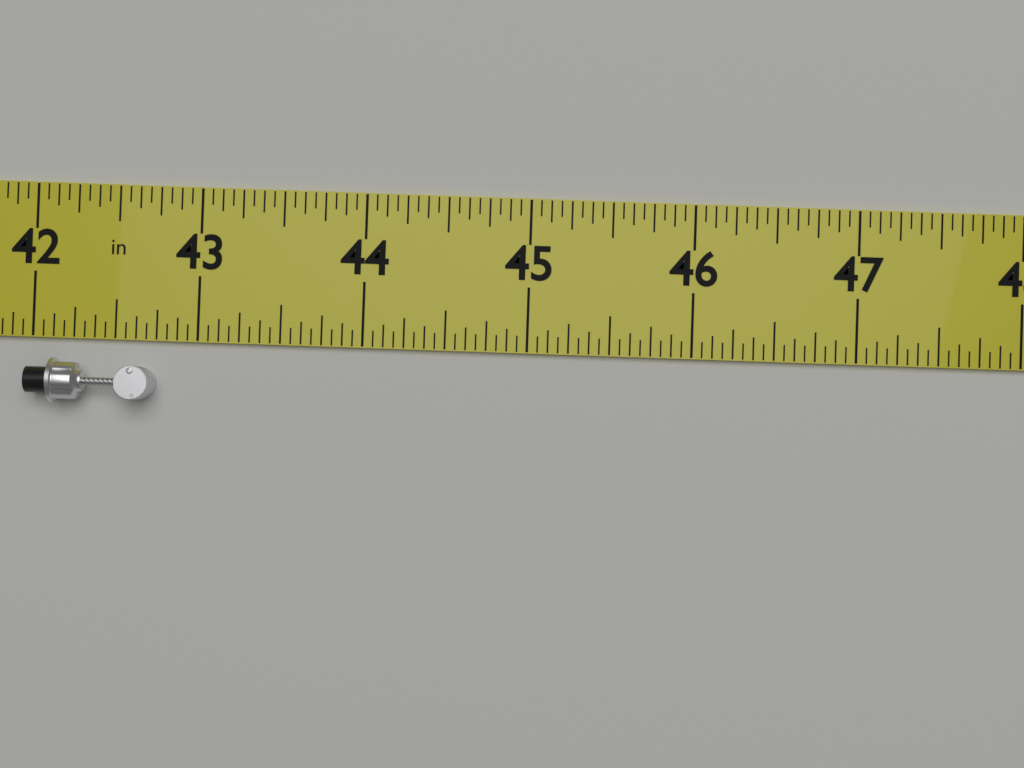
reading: 42.7500 in
